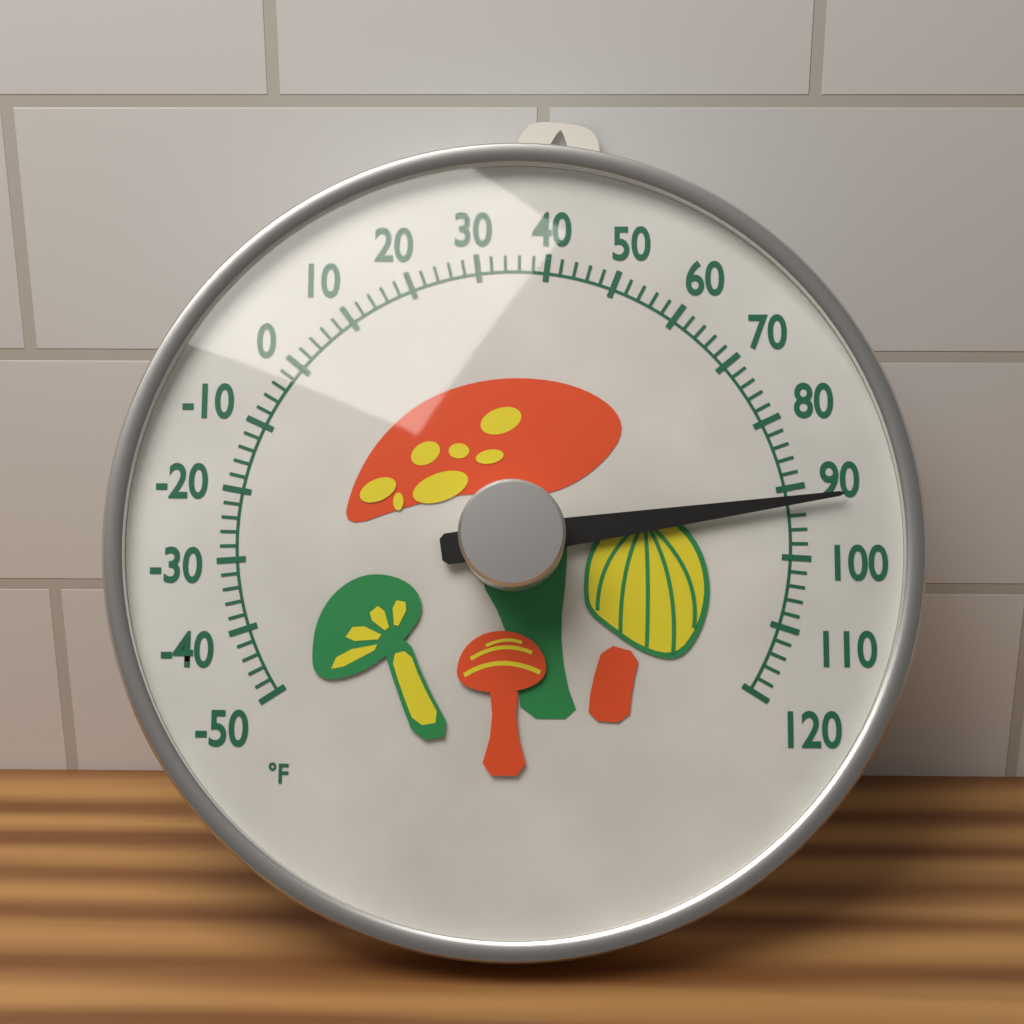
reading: 92 °F
